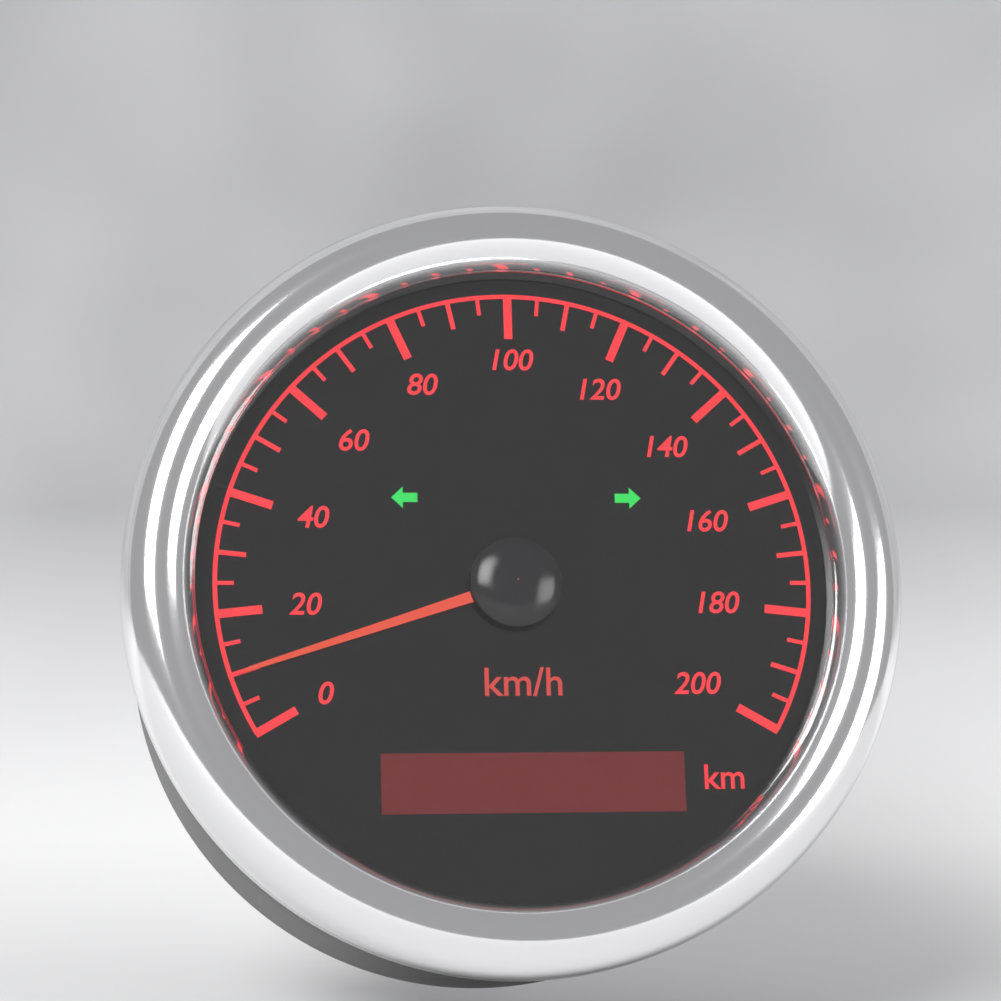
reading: 10 km/h
